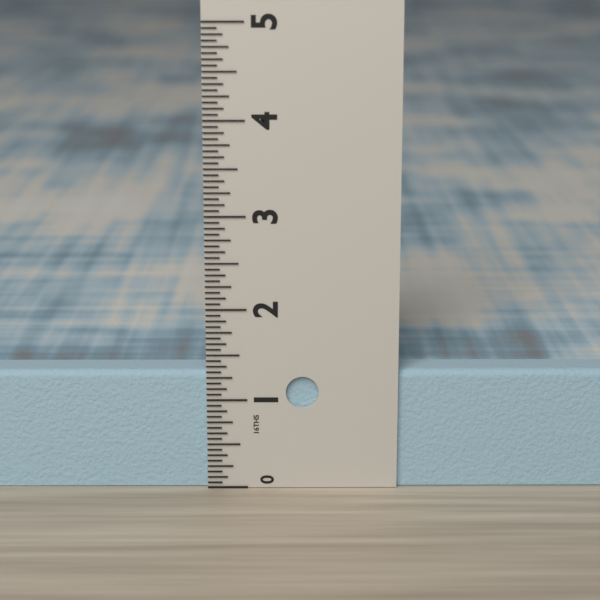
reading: 1.3125 in
